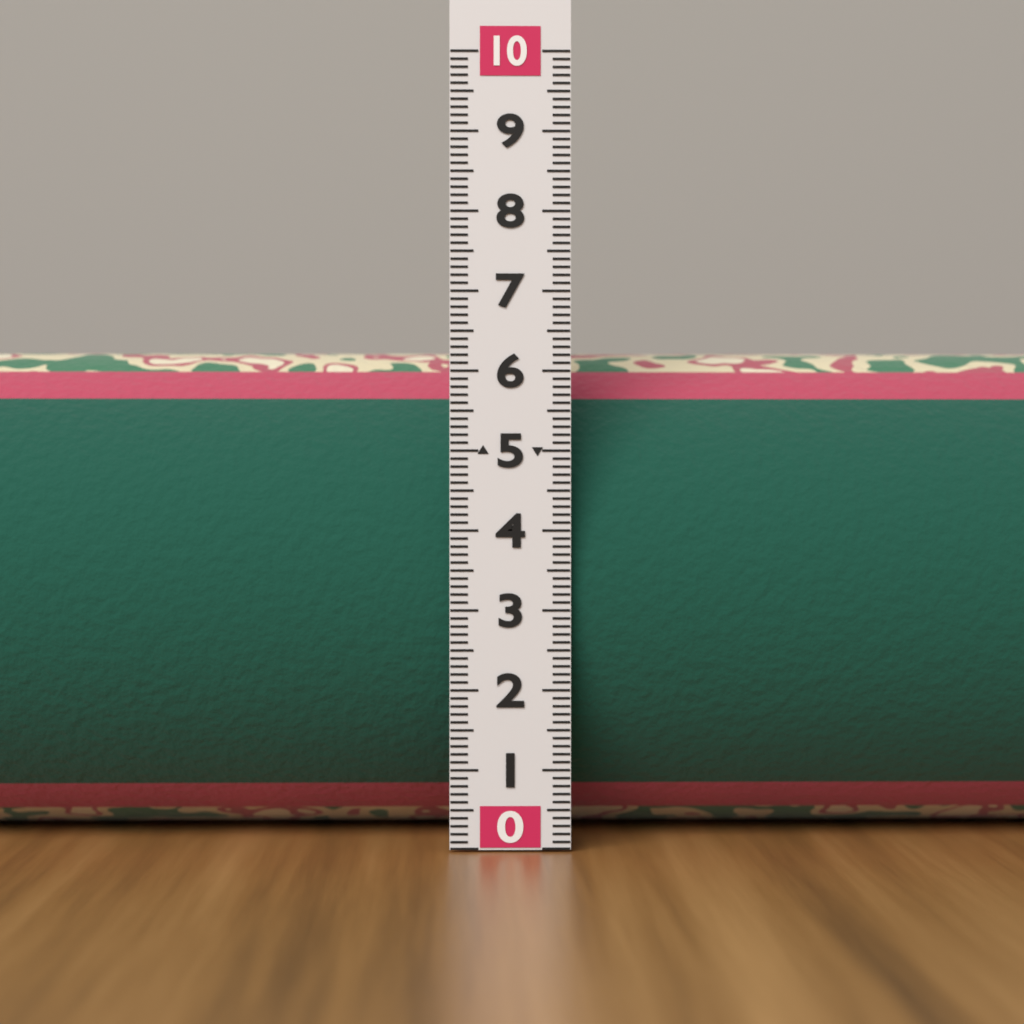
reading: 6.4 (no unit)
